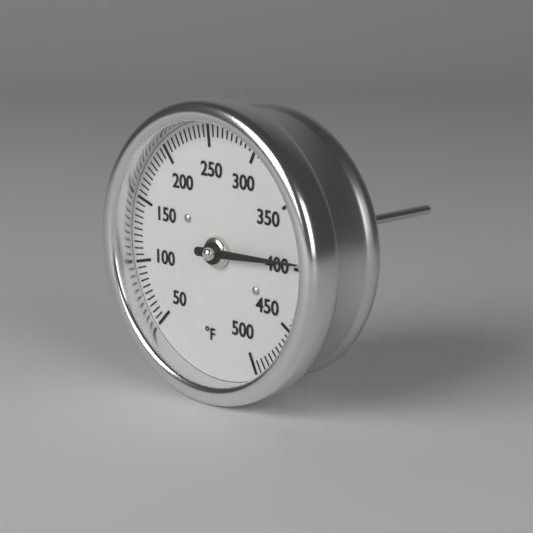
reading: 395 °F
